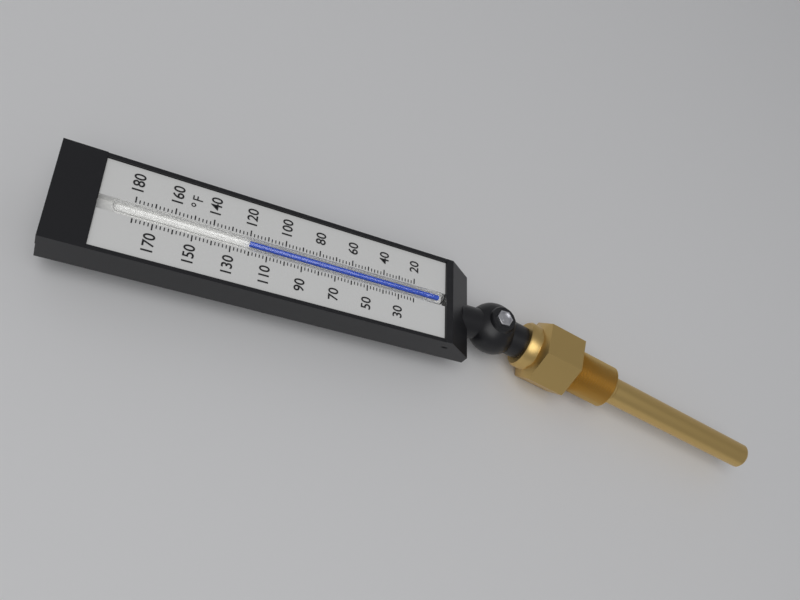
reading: 120 °F
